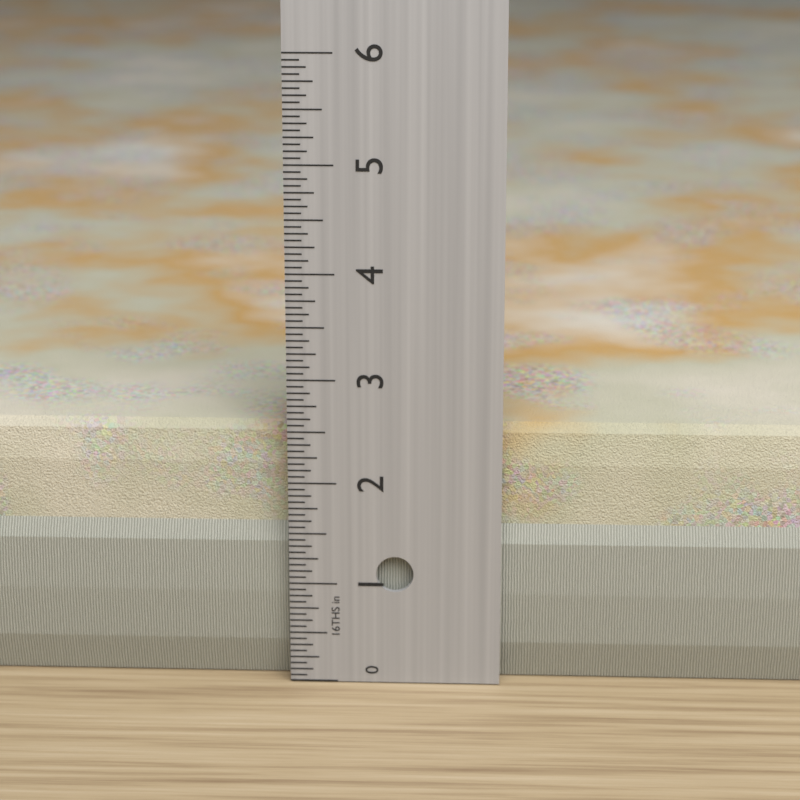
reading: 2.5000 in
